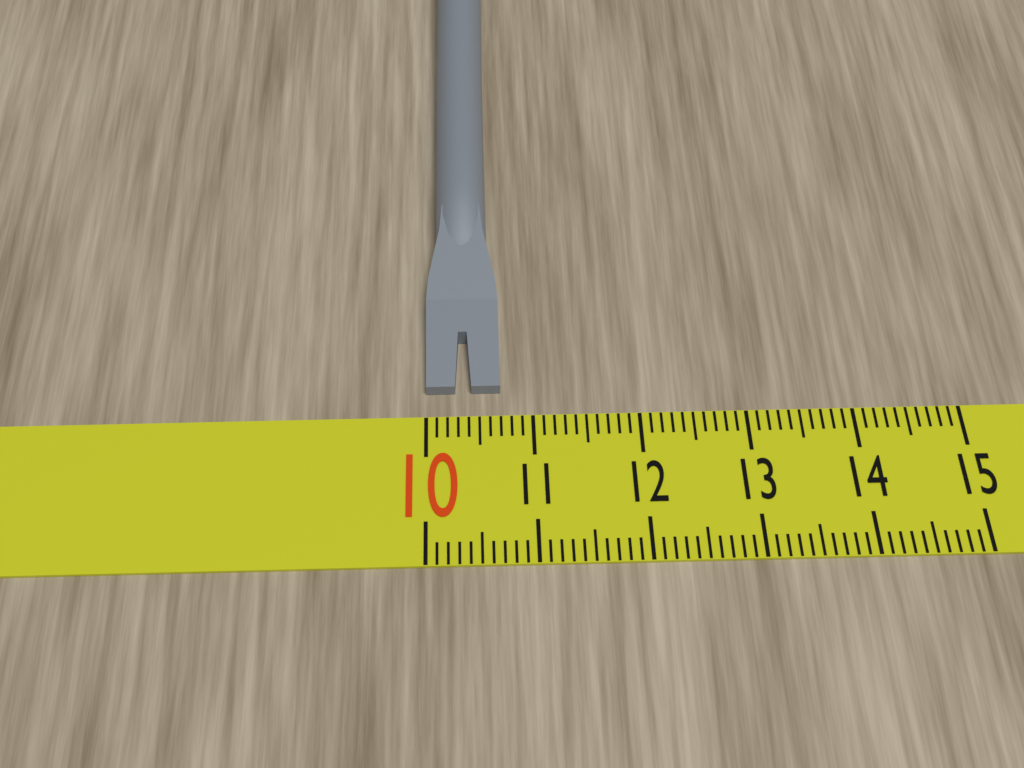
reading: 10.7 (no unit)
